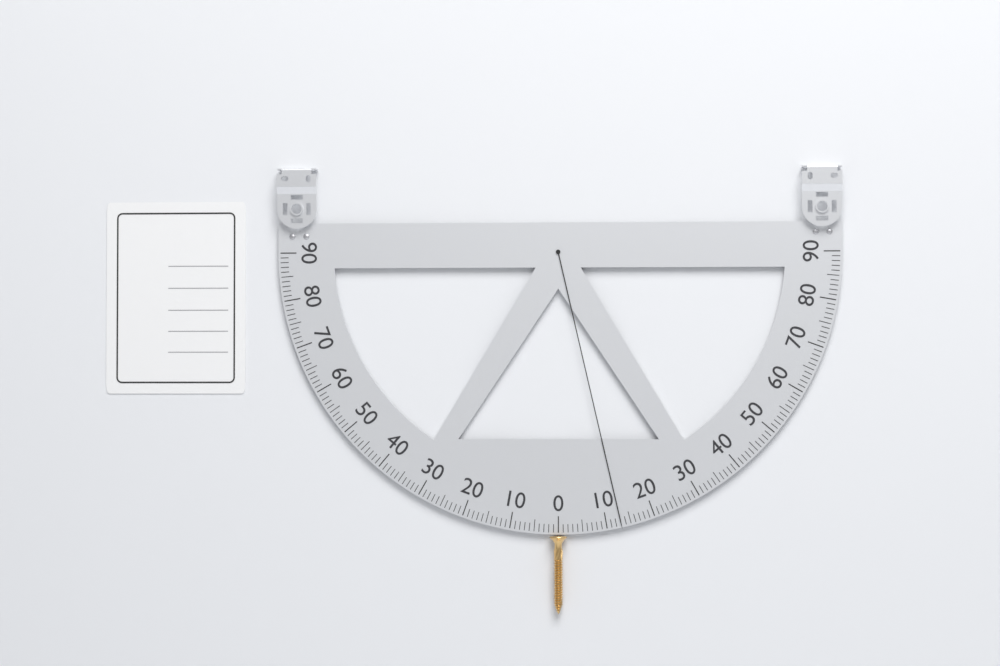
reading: 13 (no unit)
